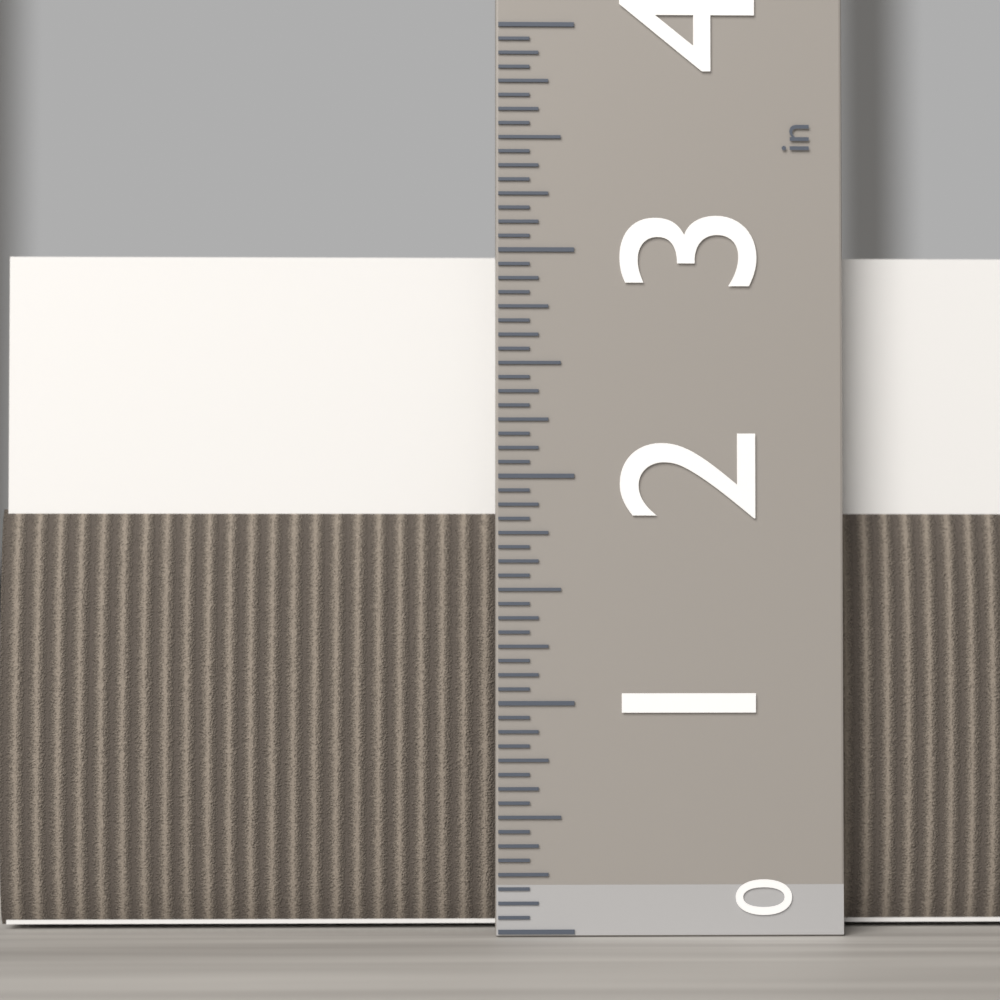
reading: 3.0000 in
